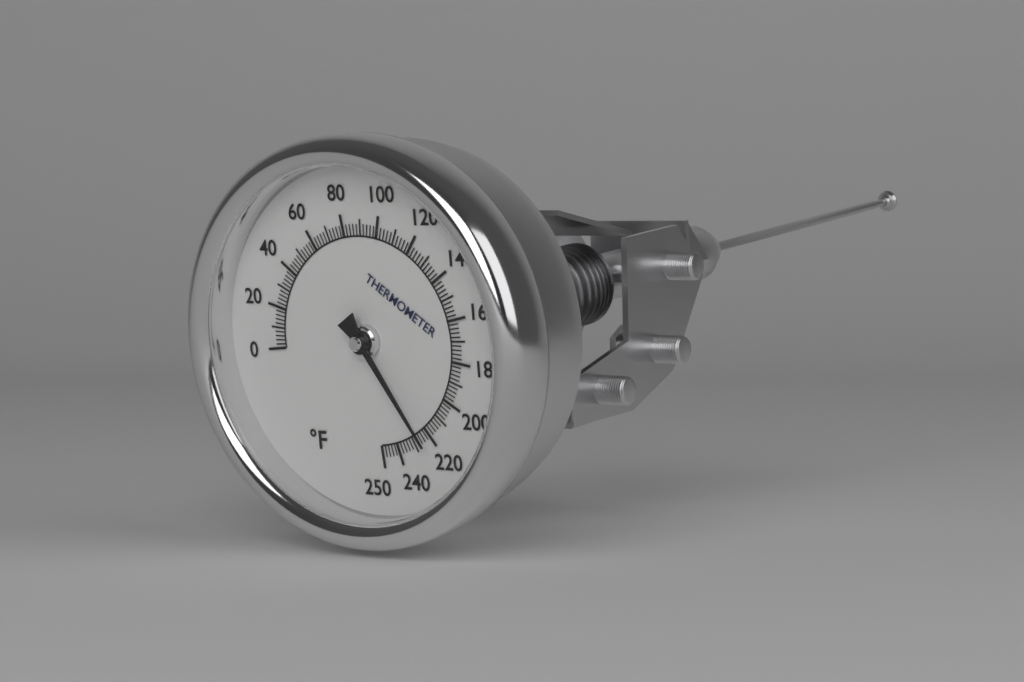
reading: 224 °F
